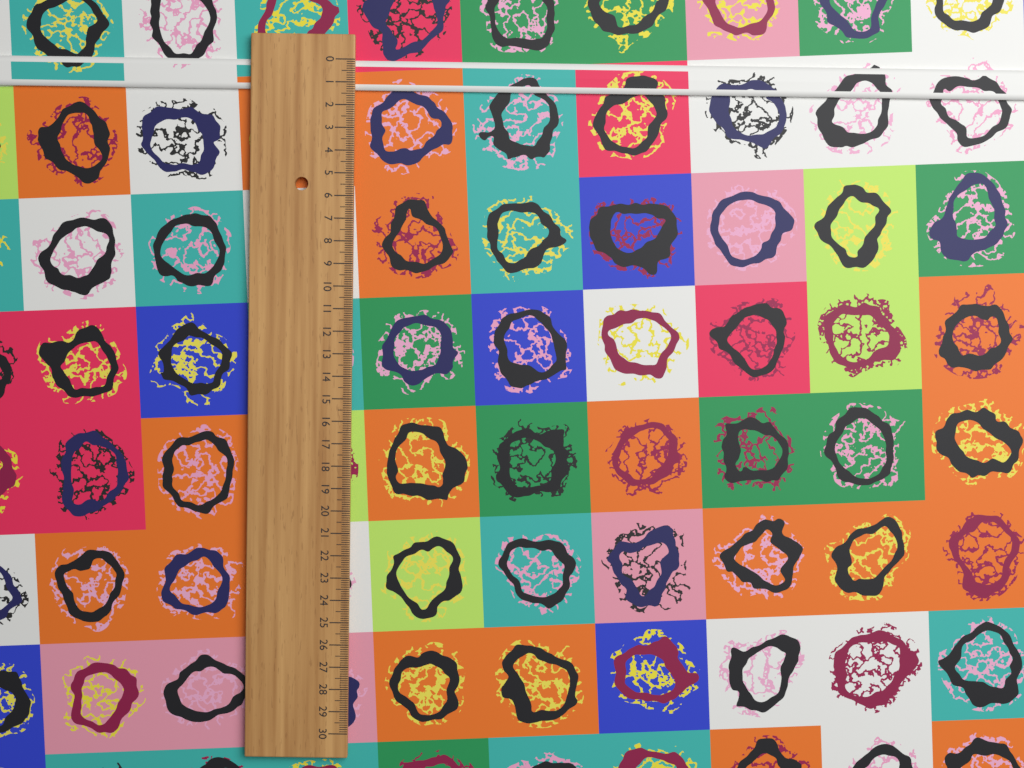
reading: 1.3 (no unit)
